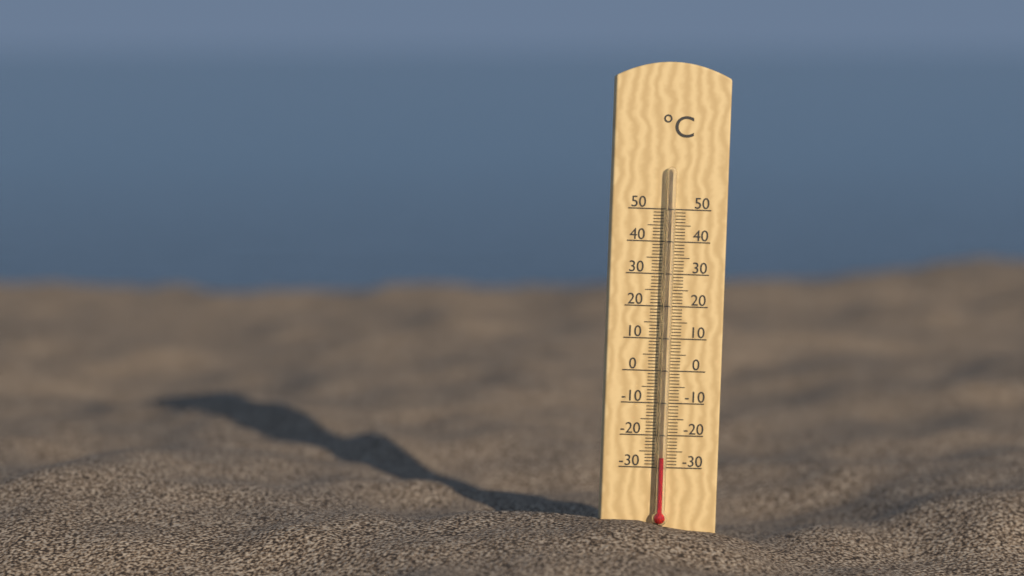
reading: -27 °C
